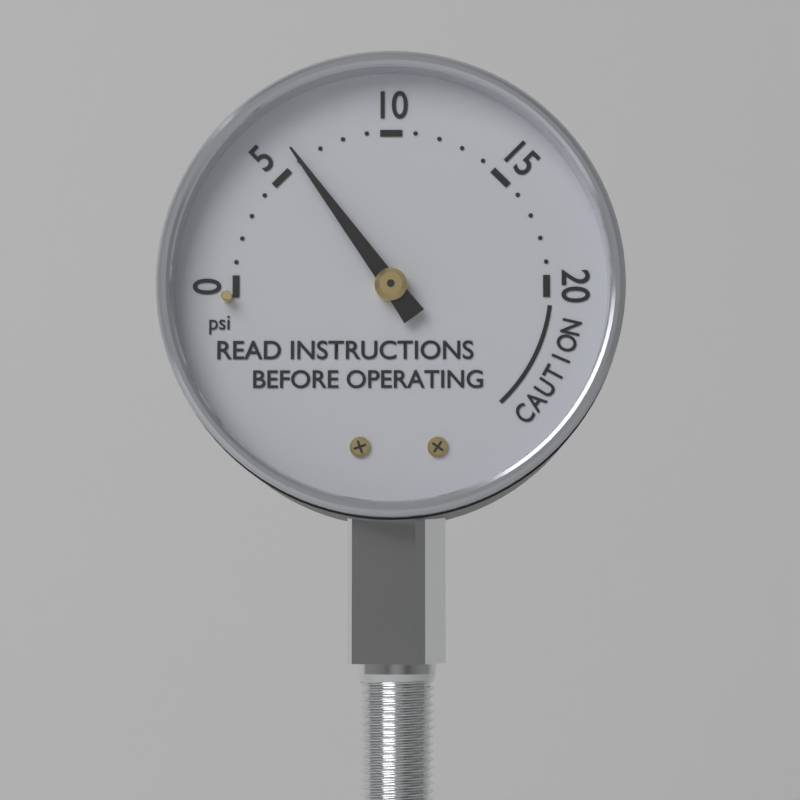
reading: 6 psi
